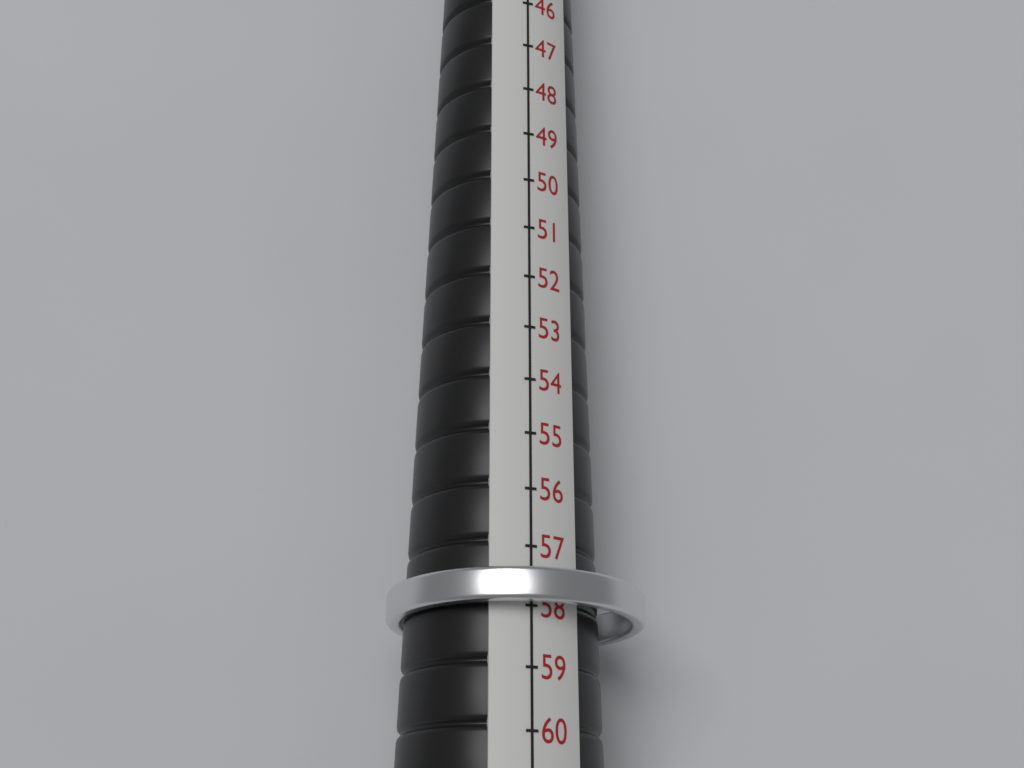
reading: 58 (no unit)
